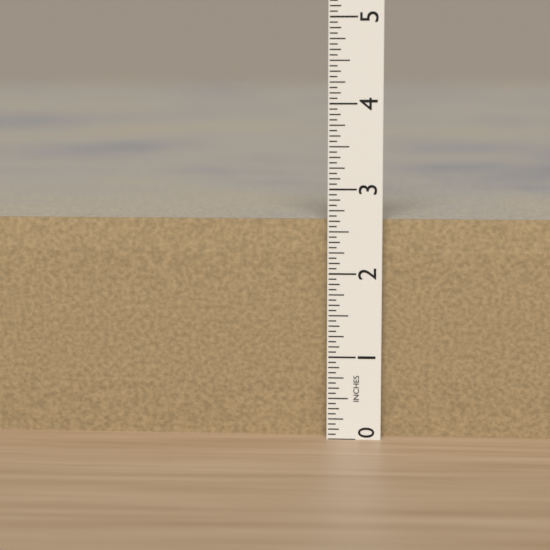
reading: 2.6250 in
